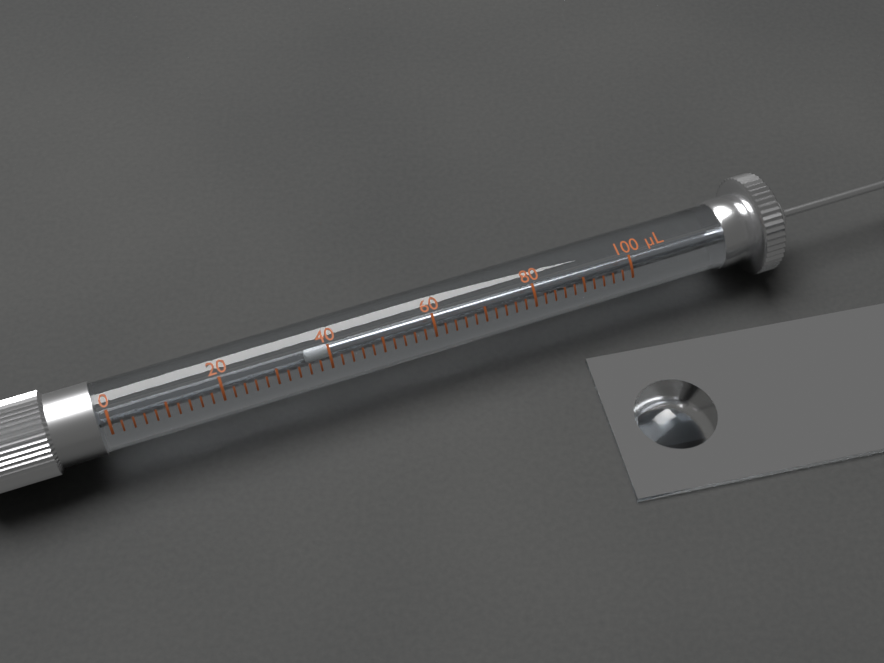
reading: 36 µL
